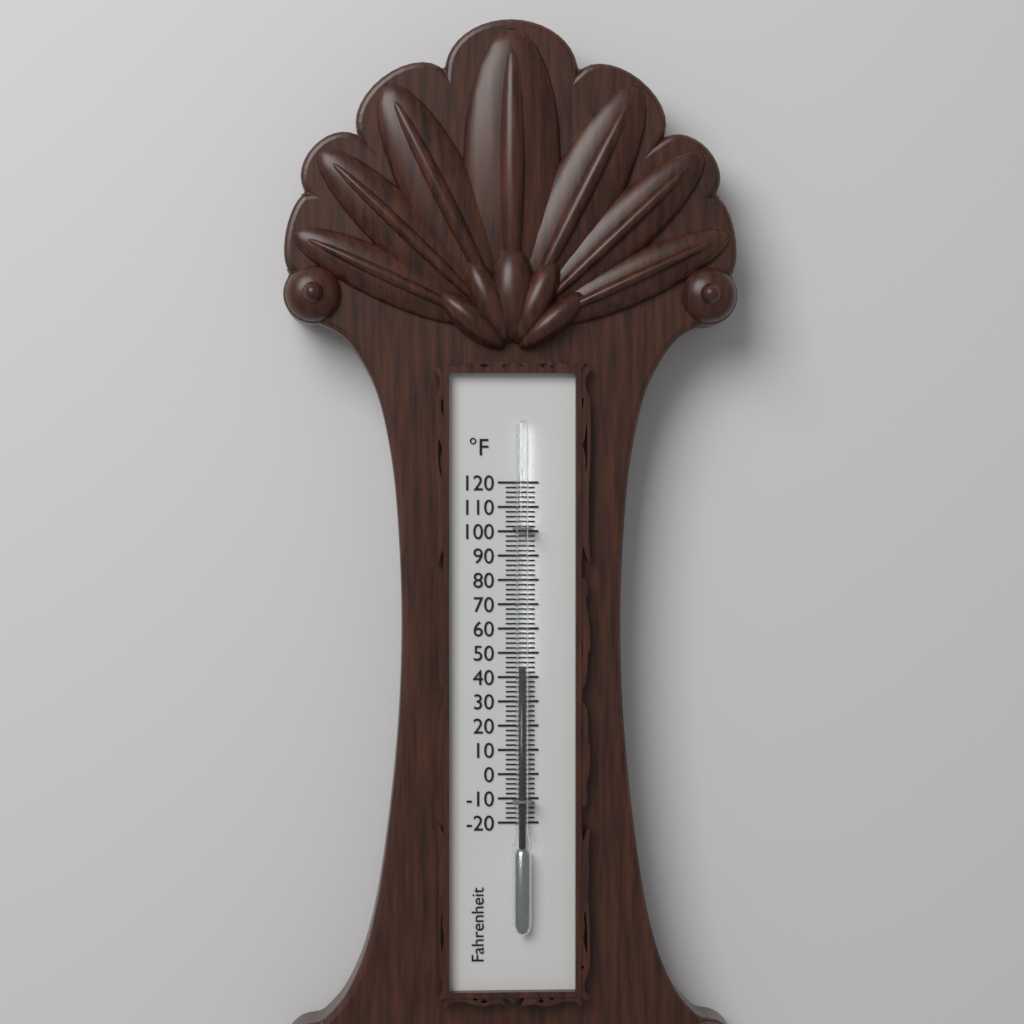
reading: 44 °F
